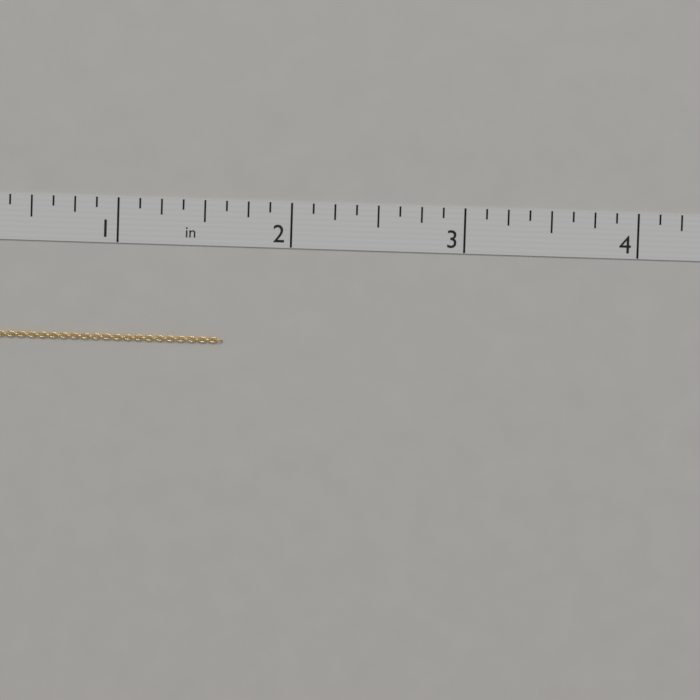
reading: 1.625 in
